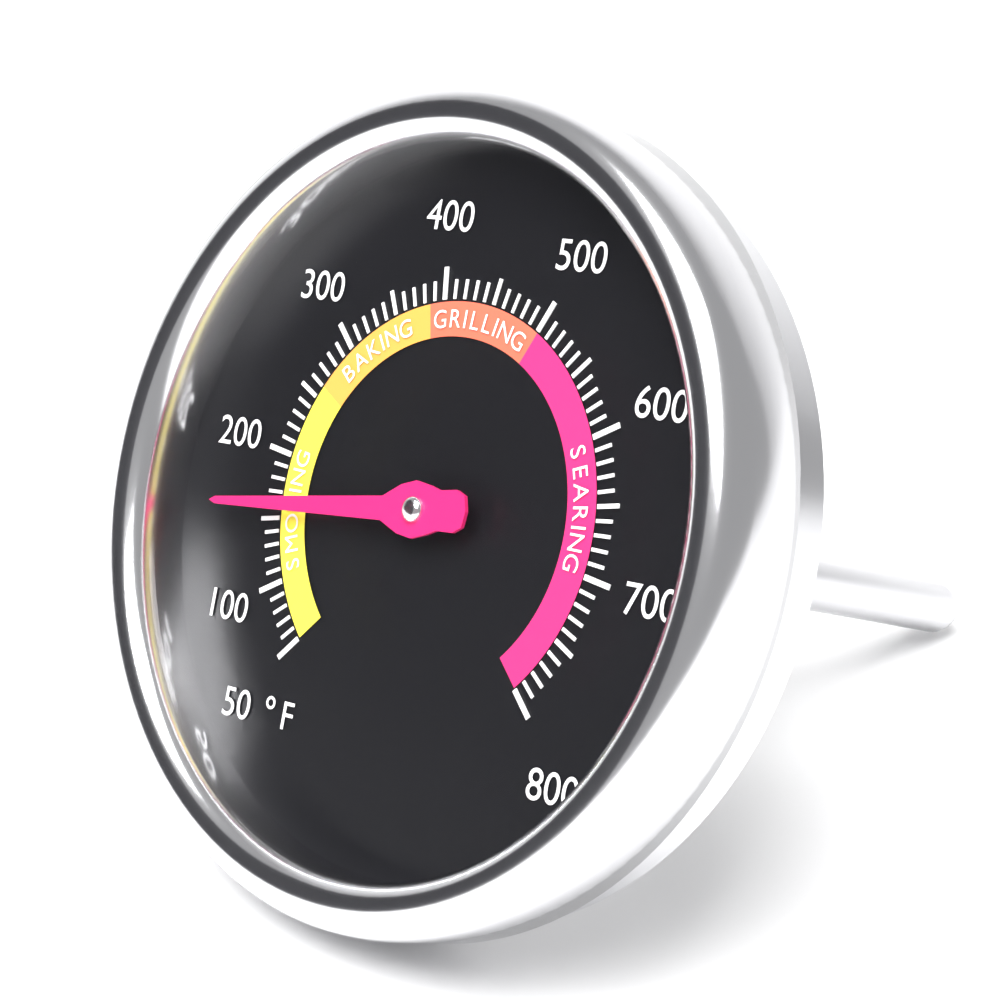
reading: 160 °F
